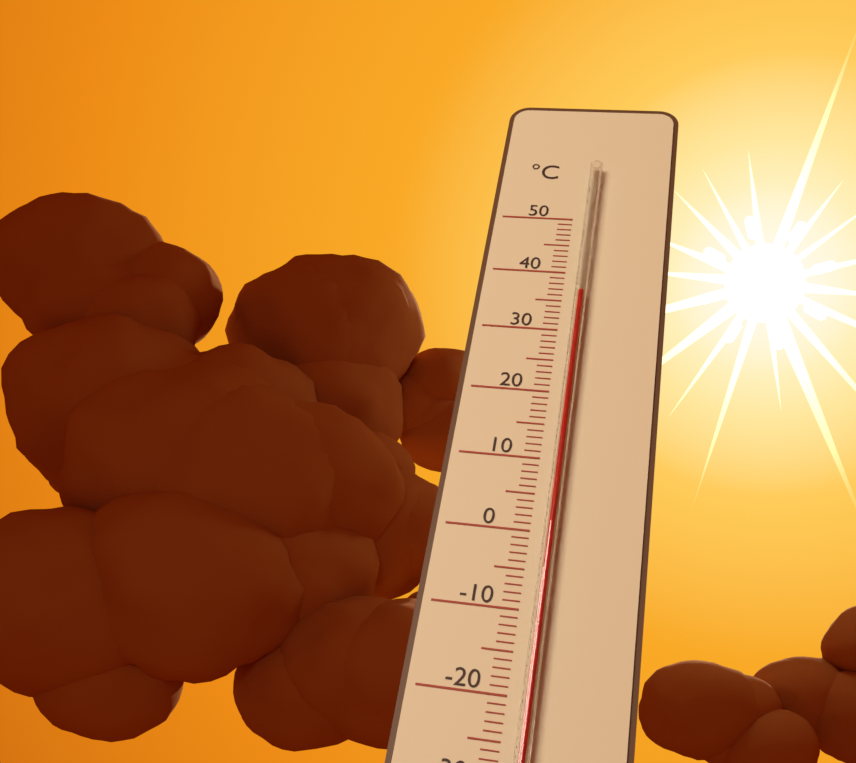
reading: 36 °C
